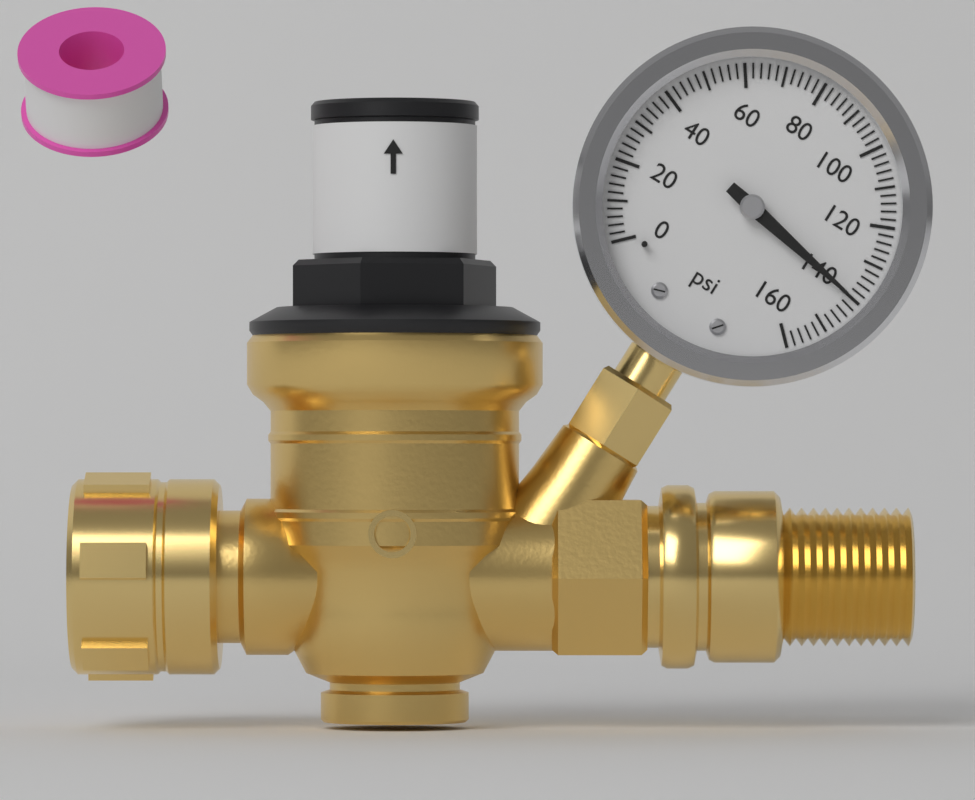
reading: 140 psi
